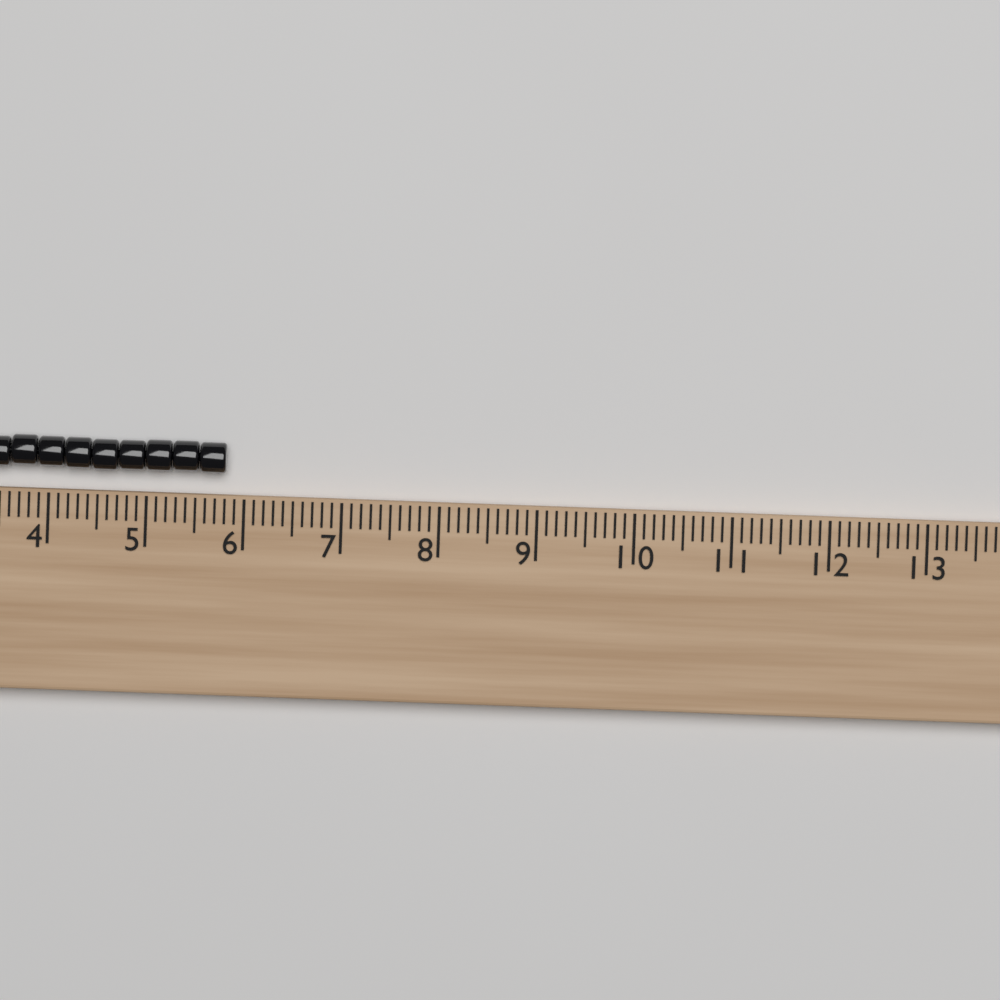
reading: 5.8 (no unit)
